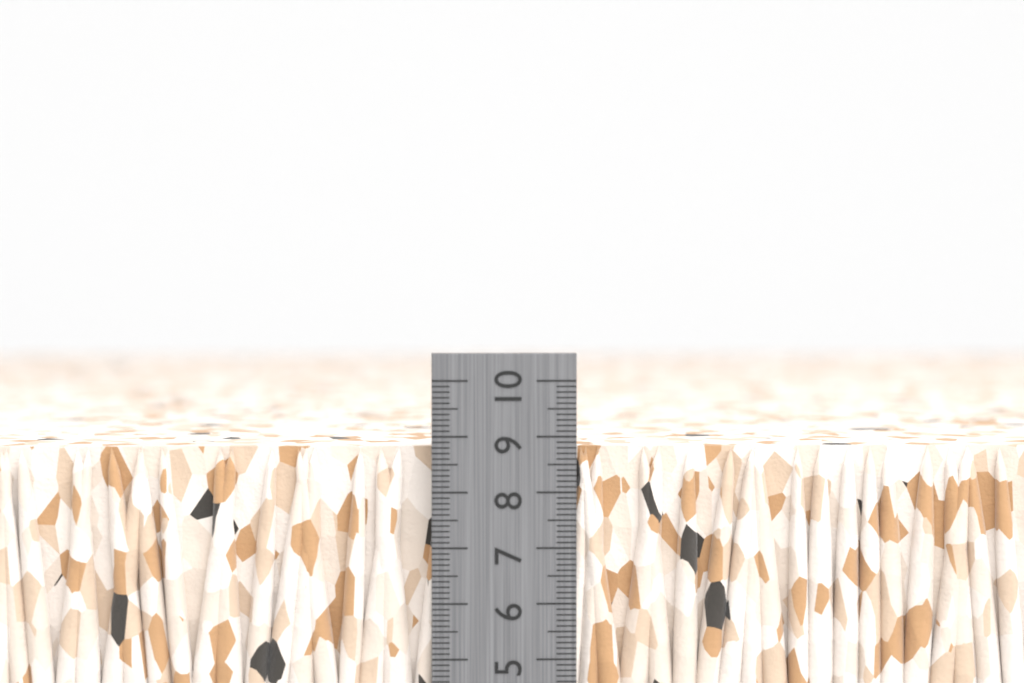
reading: 8.8 cm
